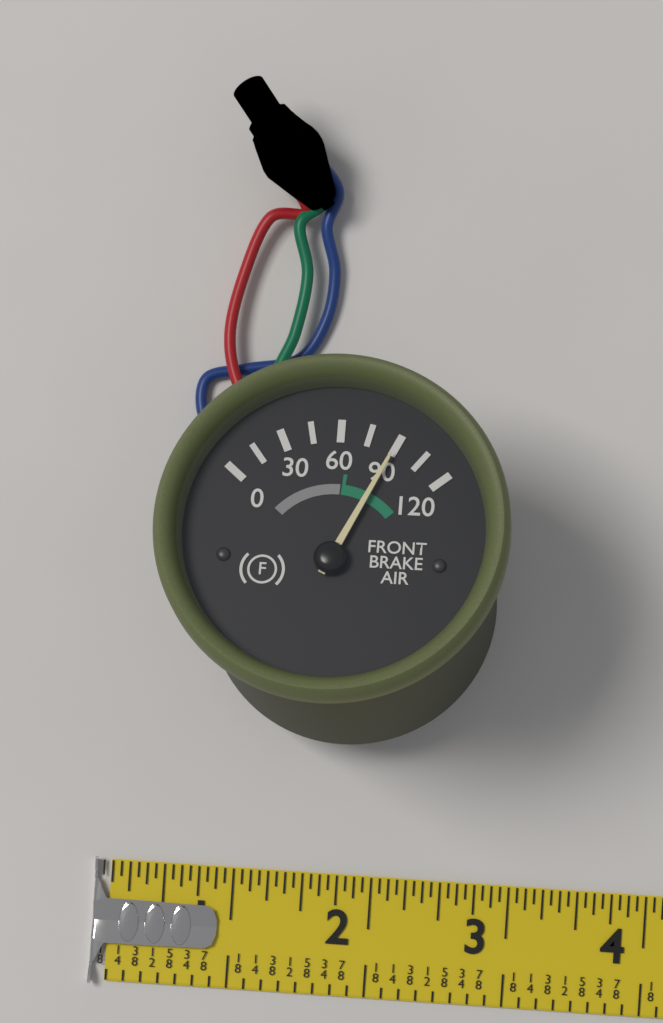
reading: 90 (no unit)
